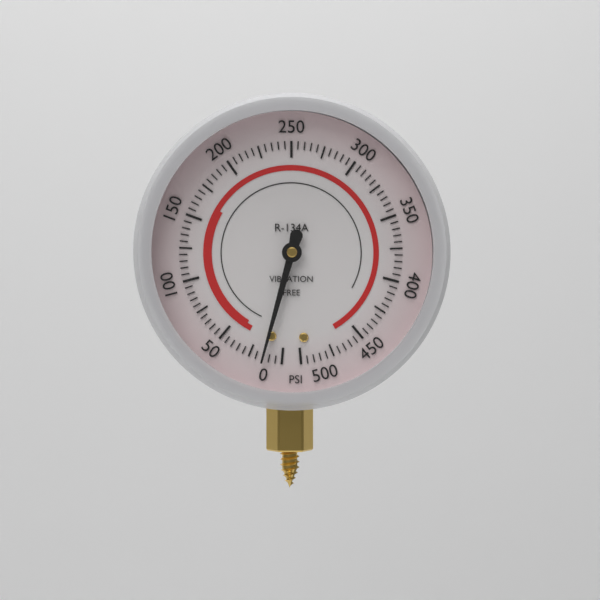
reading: 15 psi
